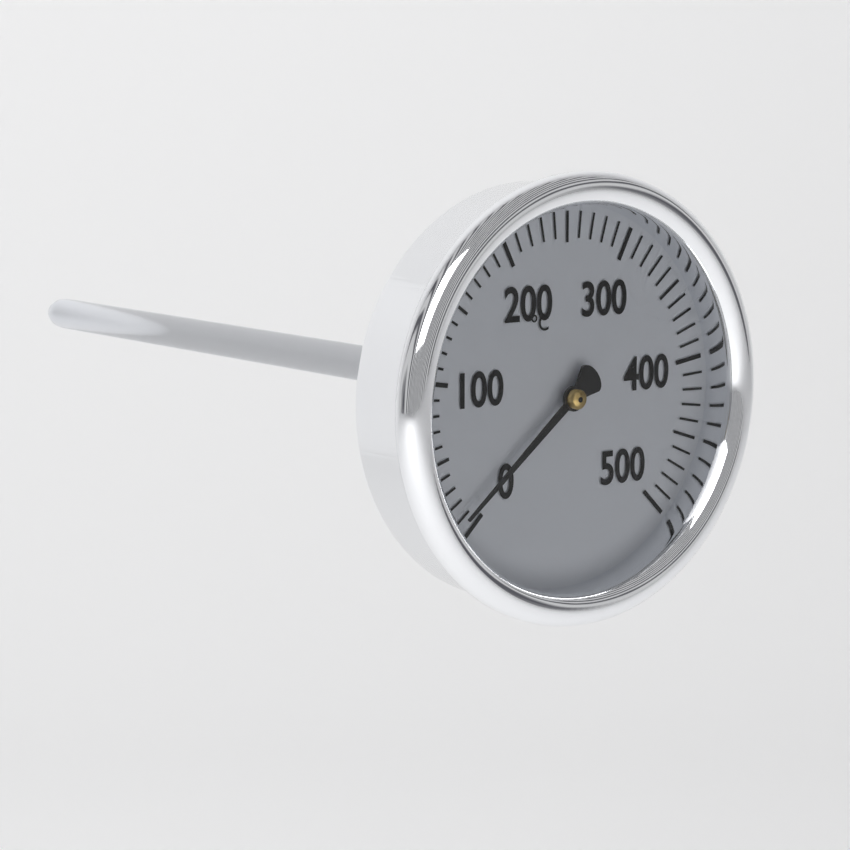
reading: 10 °C
